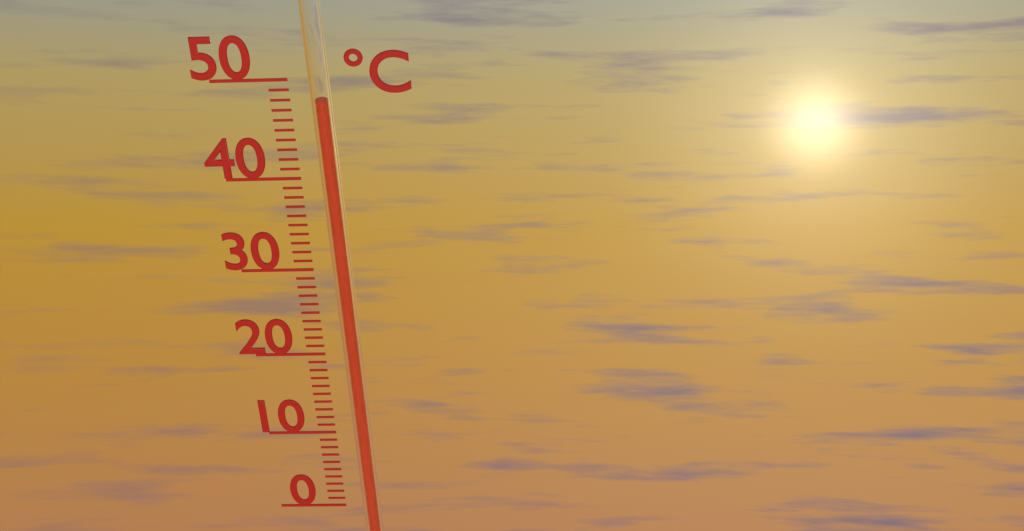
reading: 48 °C
